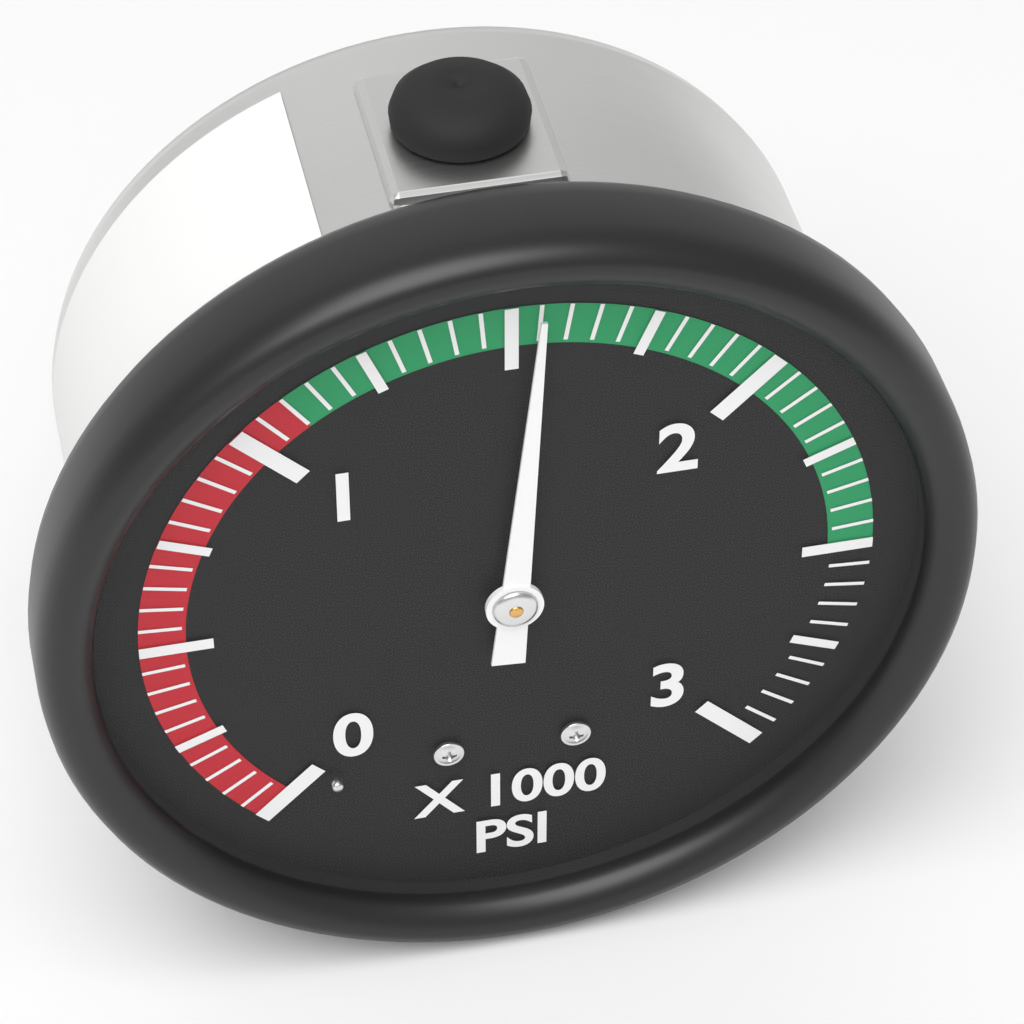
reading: 1550 psi
